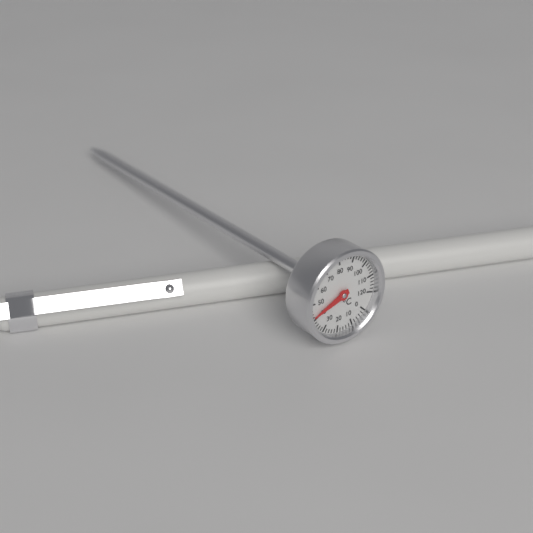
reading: 42 °C
